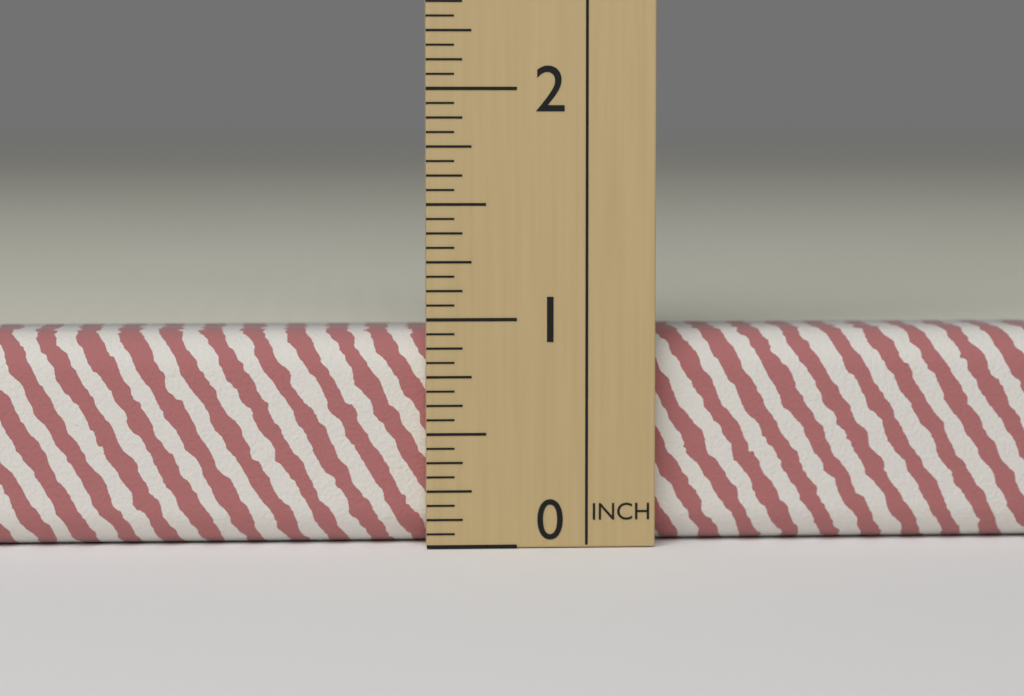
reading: 0.9375 in
